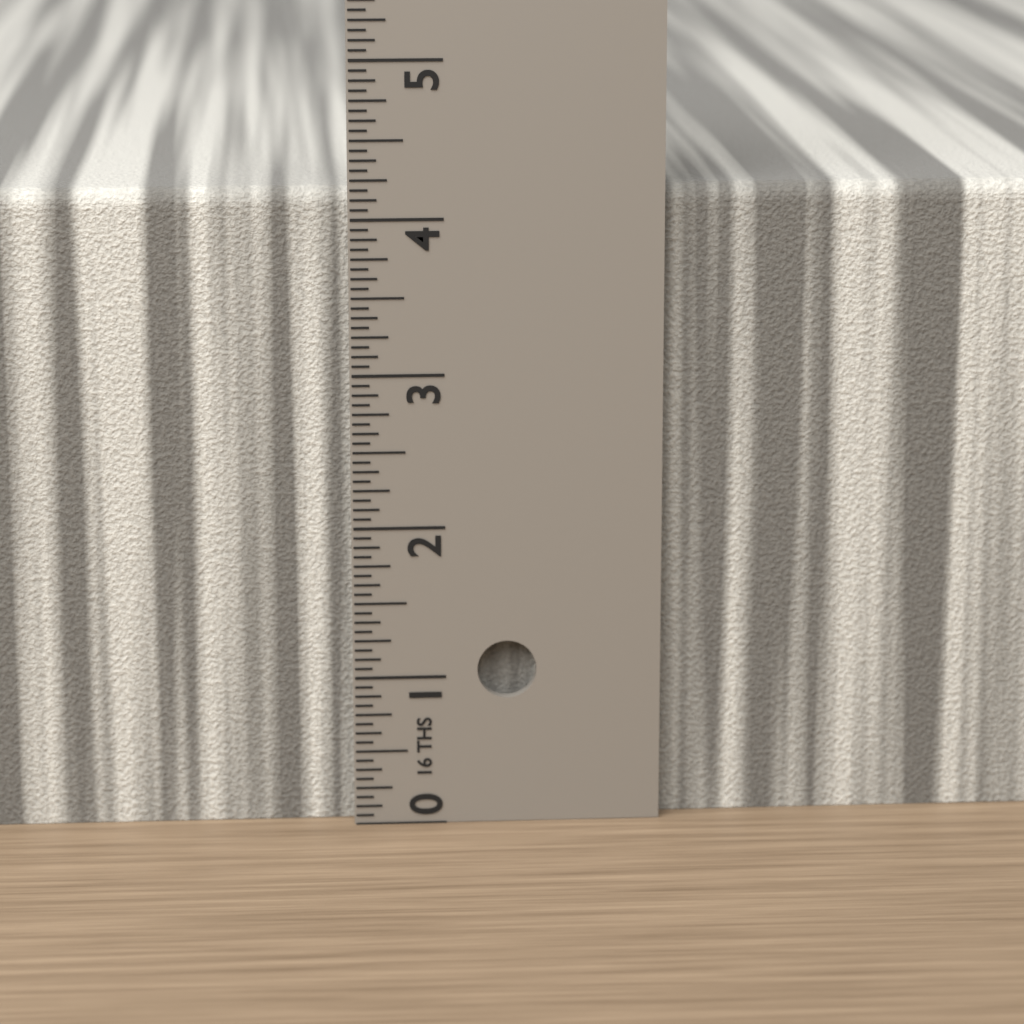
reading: 4.1875 in
